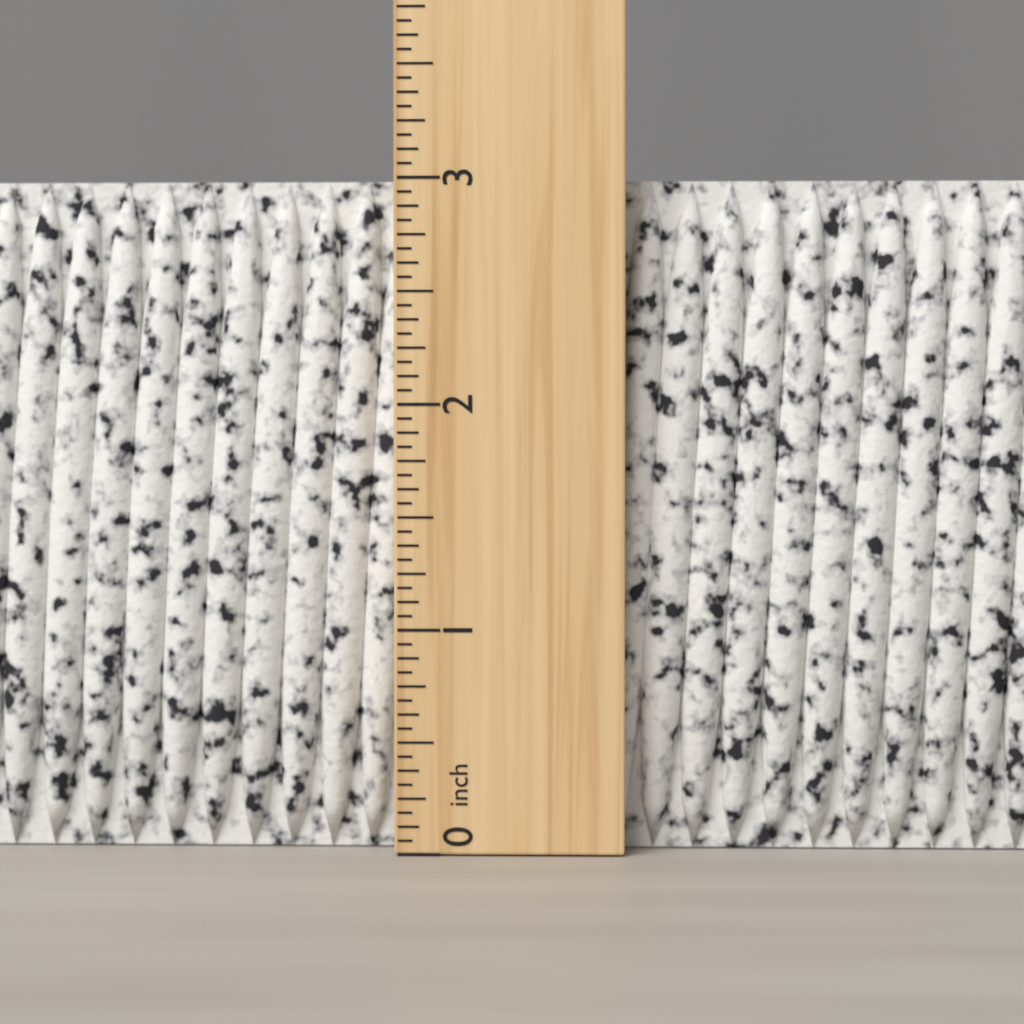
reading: 3.0000 inch
